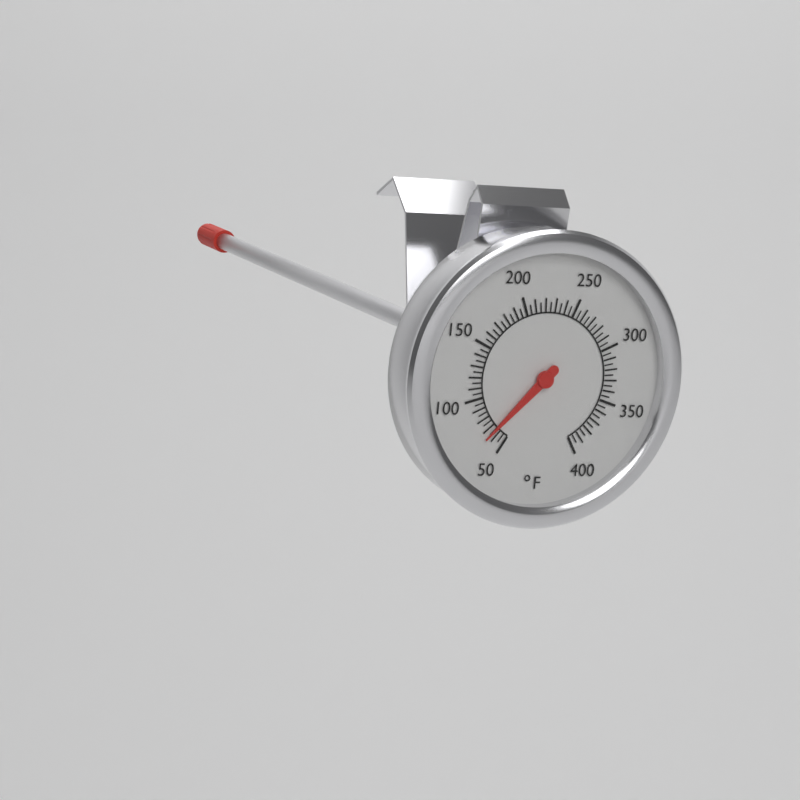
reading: 65 °F
